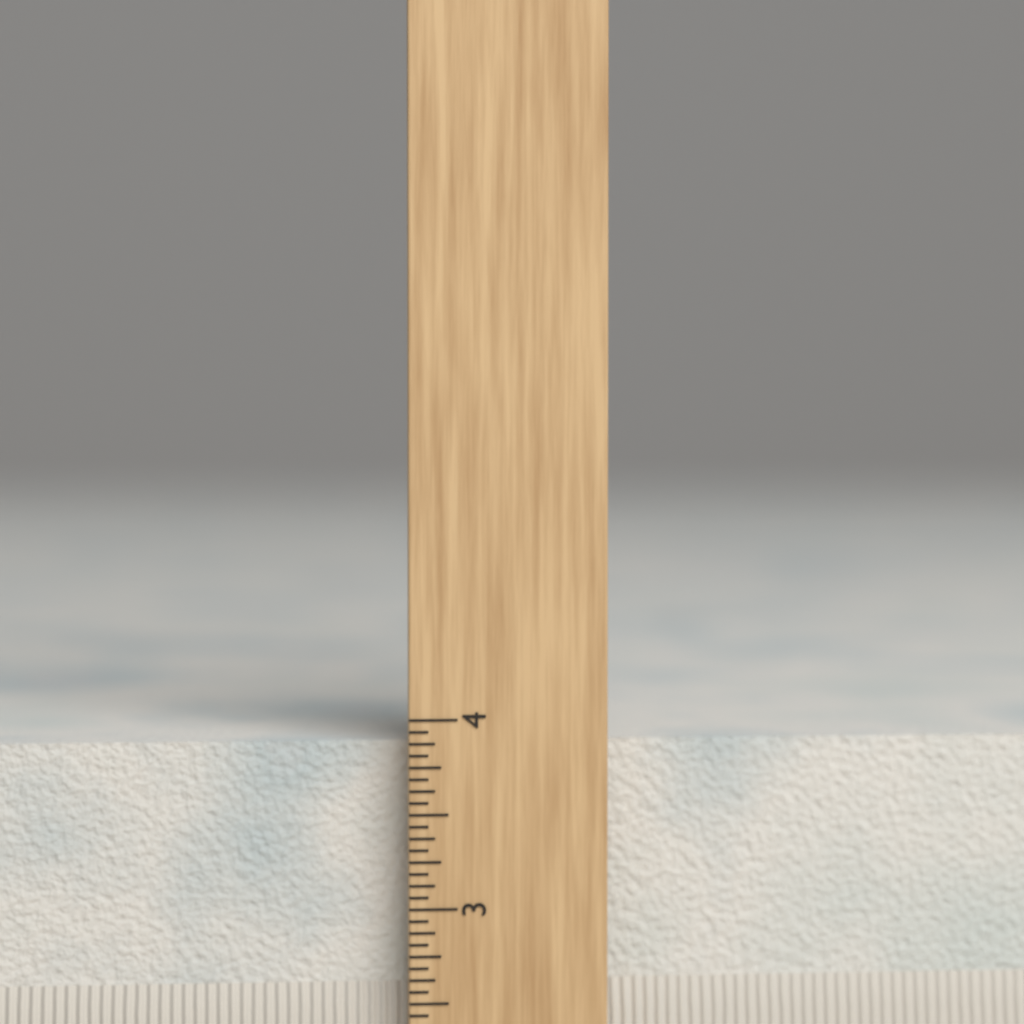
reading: 3.8750 in
